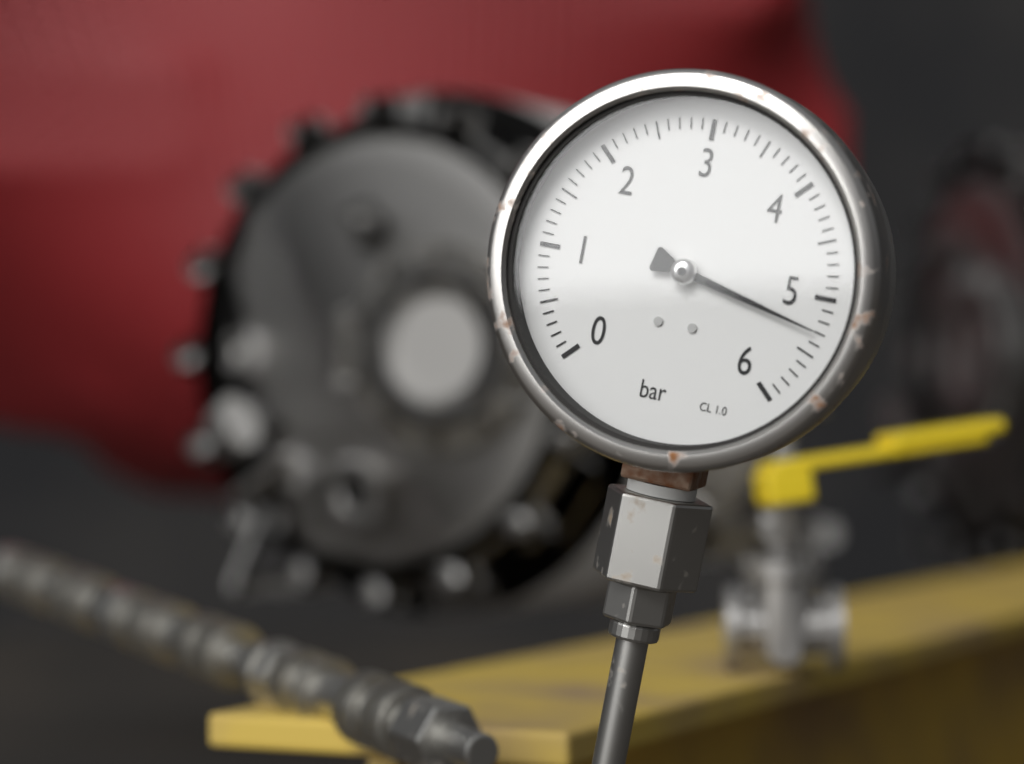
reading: 5.3 bar
